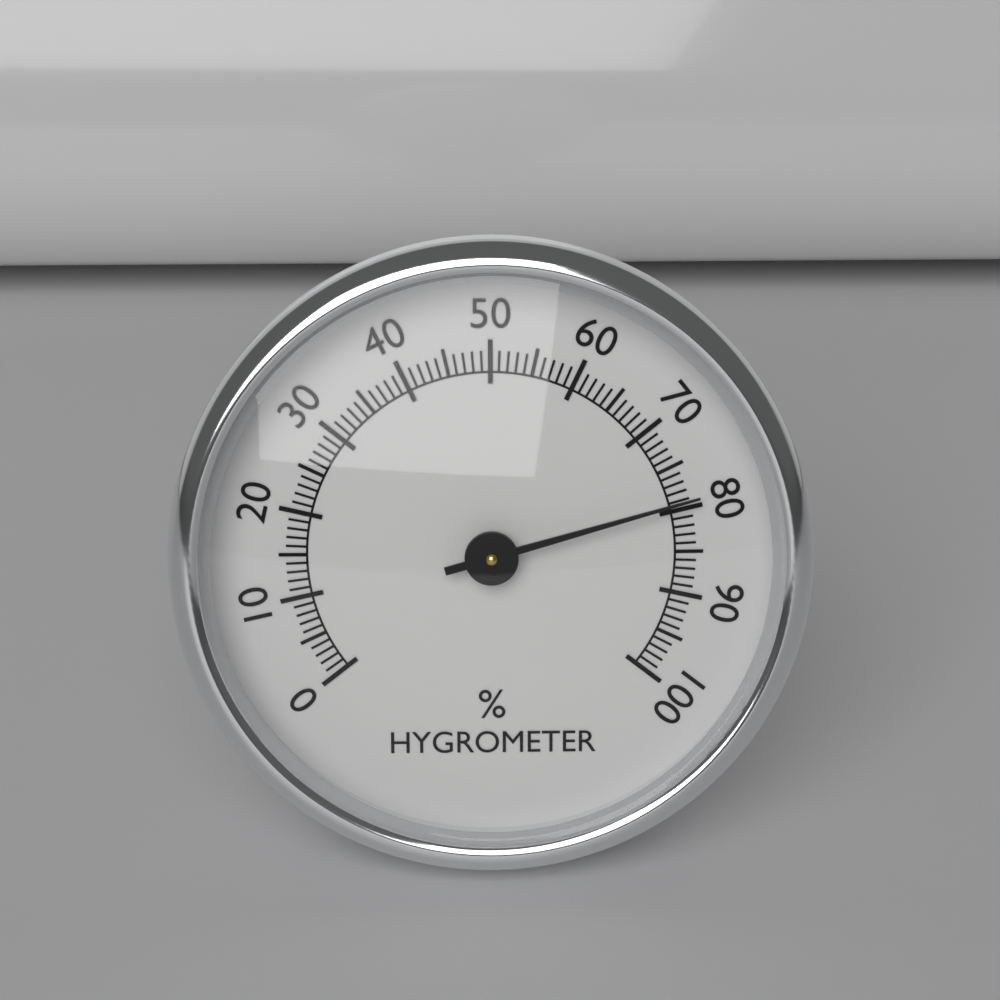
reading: 79 %
